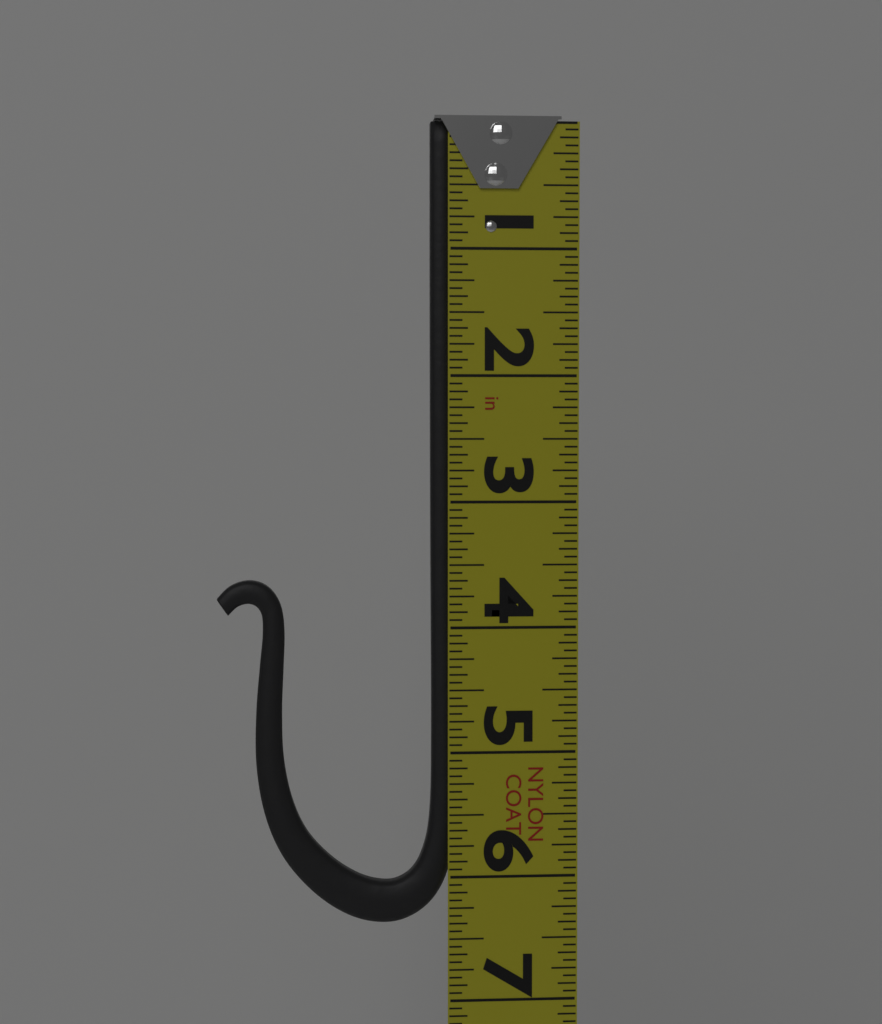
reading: 6.3750 in
